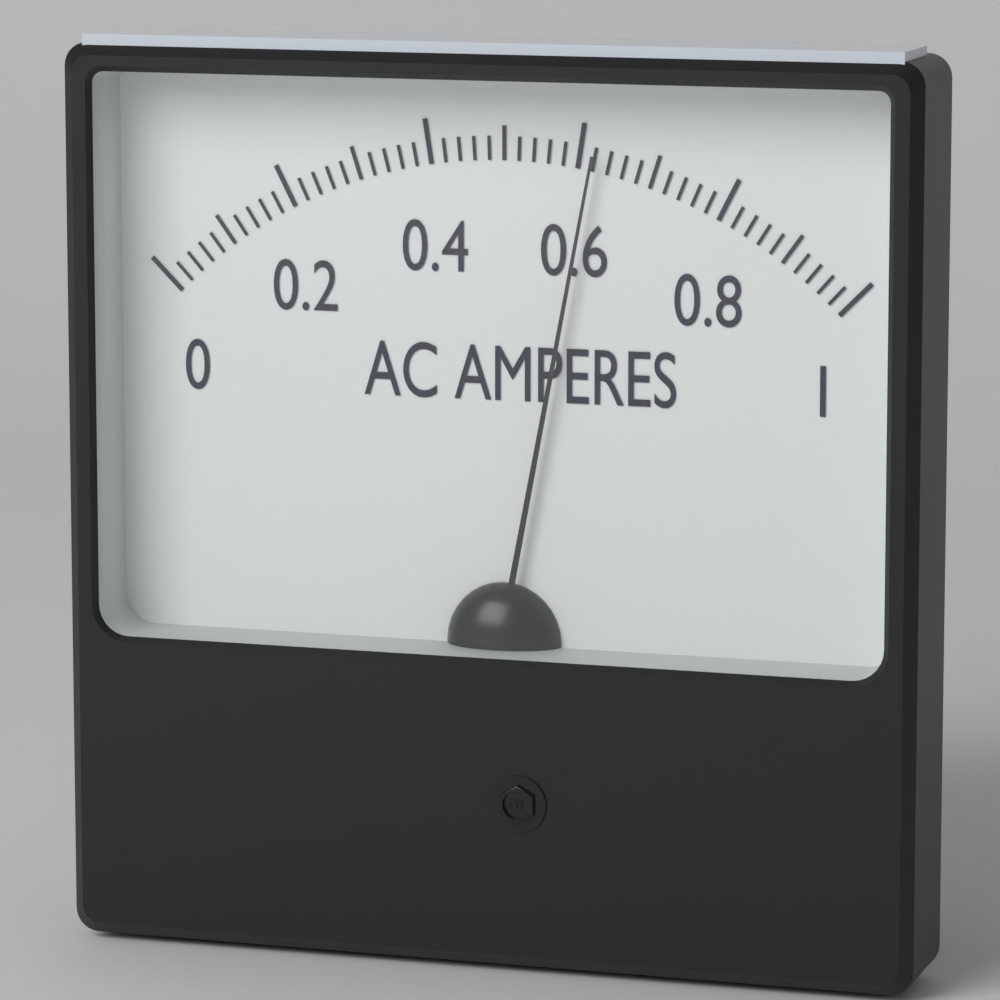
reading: 0.62 A
